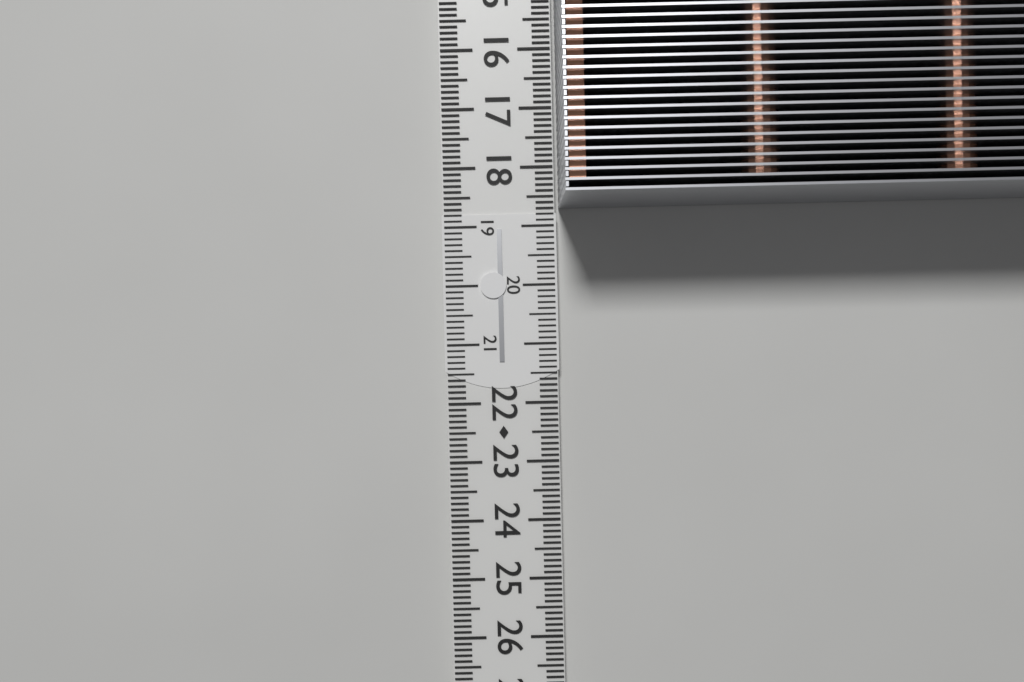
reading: 18.7 cm
